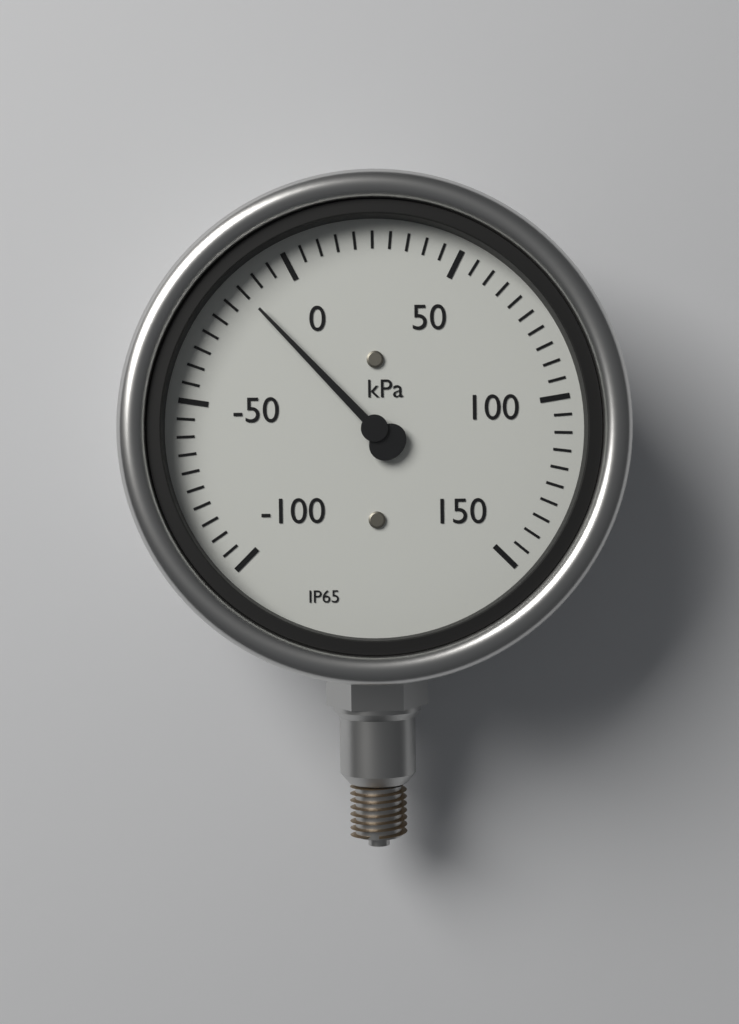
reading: -15 kPa
